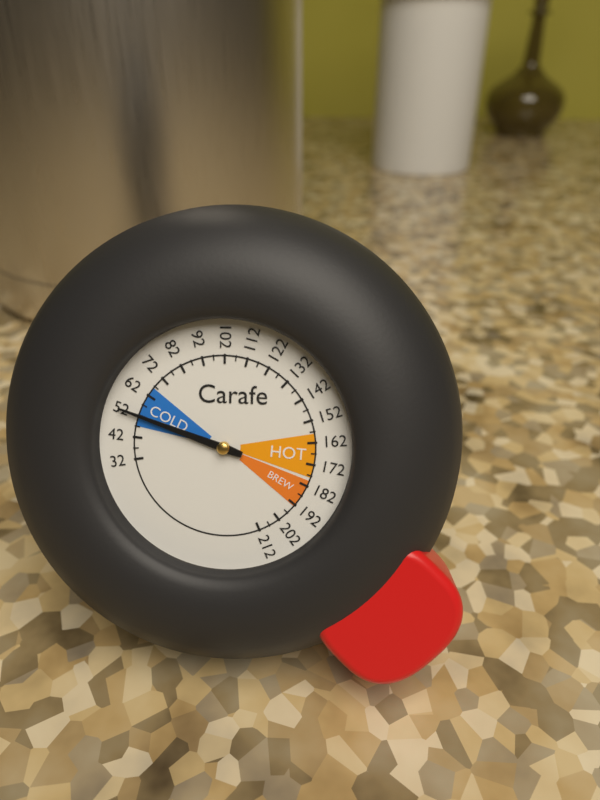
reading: 52 (no unit)
